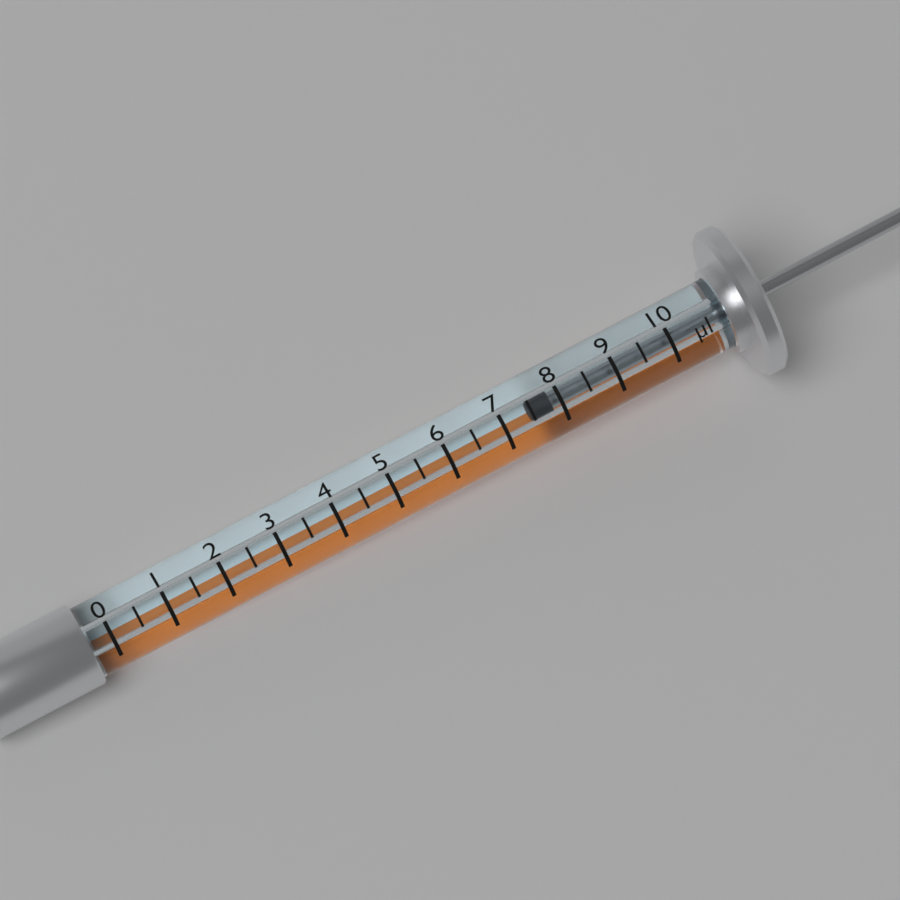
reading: 7.5 µl
